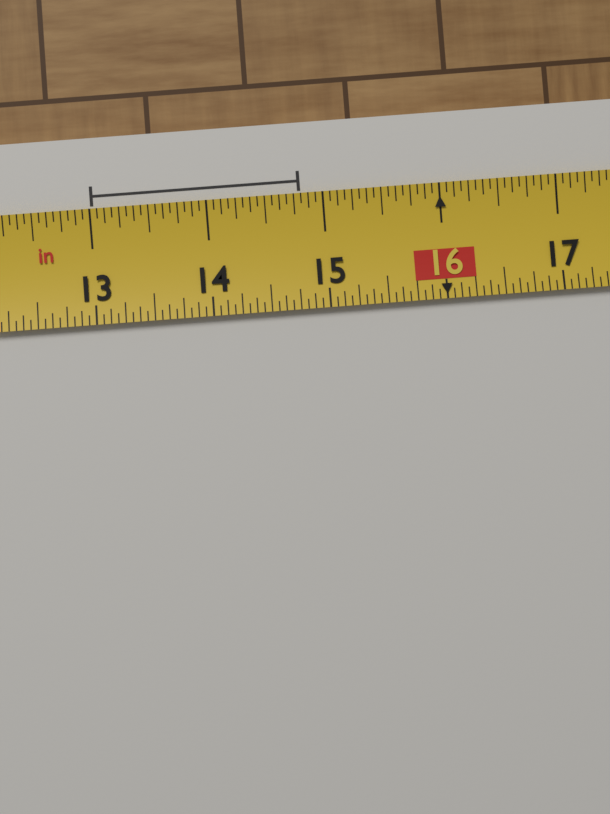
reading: 14.8125 in
